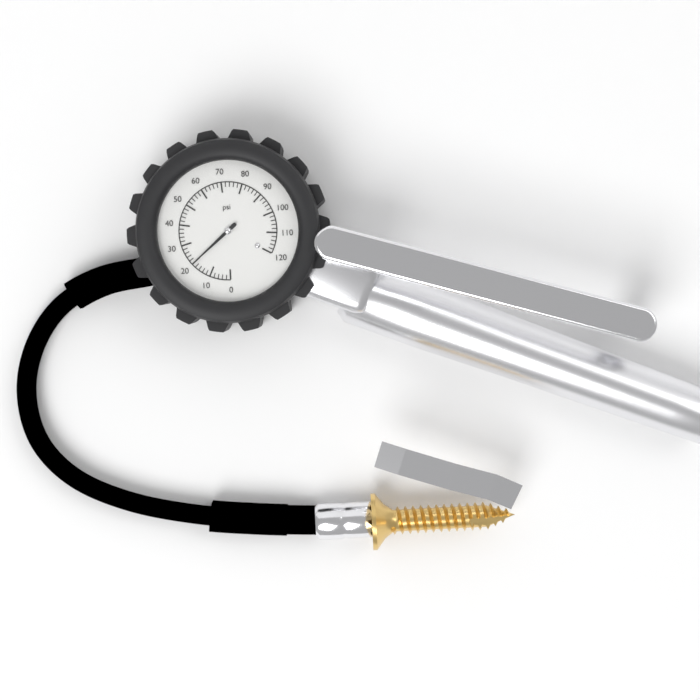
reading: 20 psi
